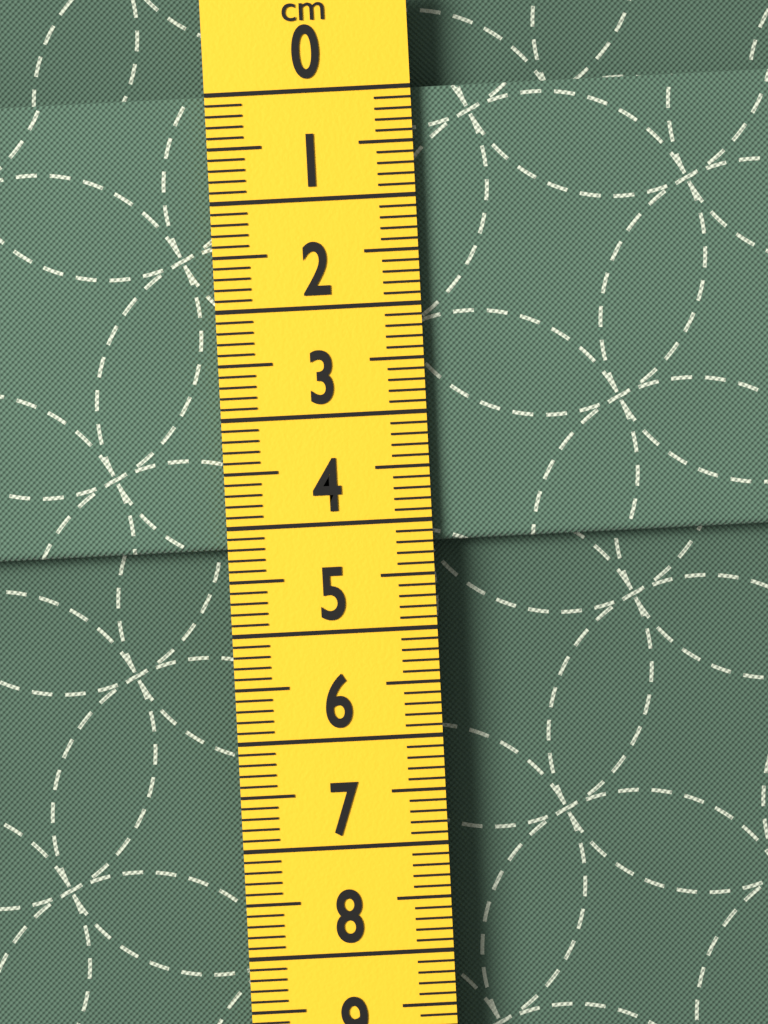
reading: 4.2 cm
